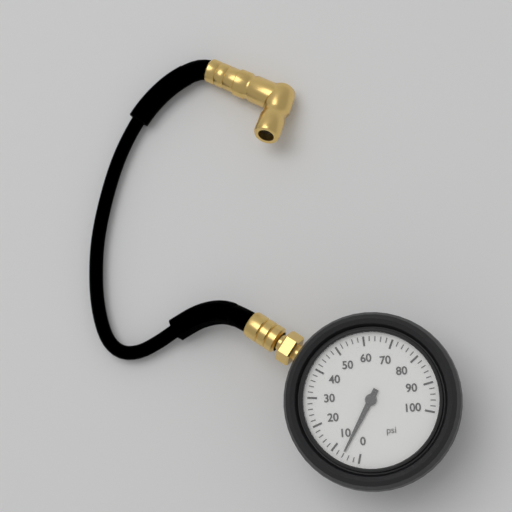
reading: 6 psi
